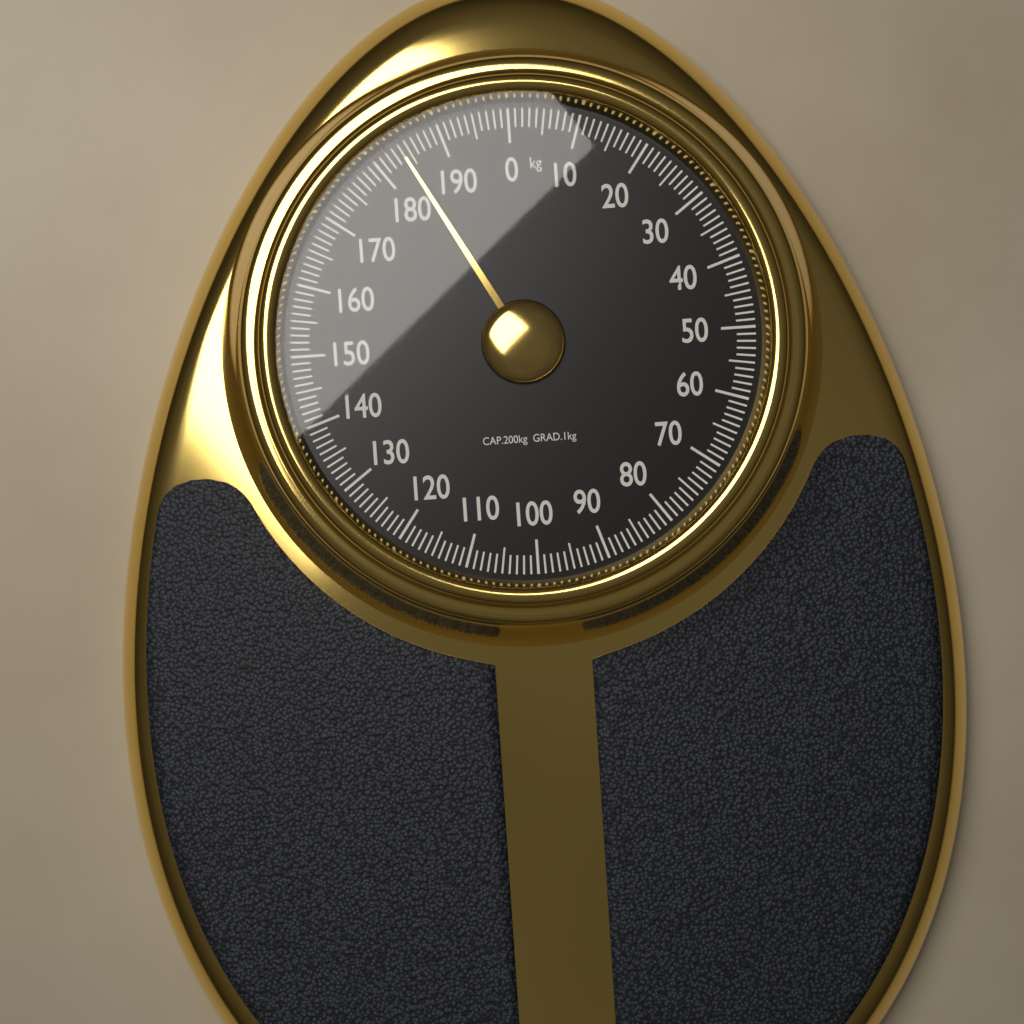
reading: 184 kg
